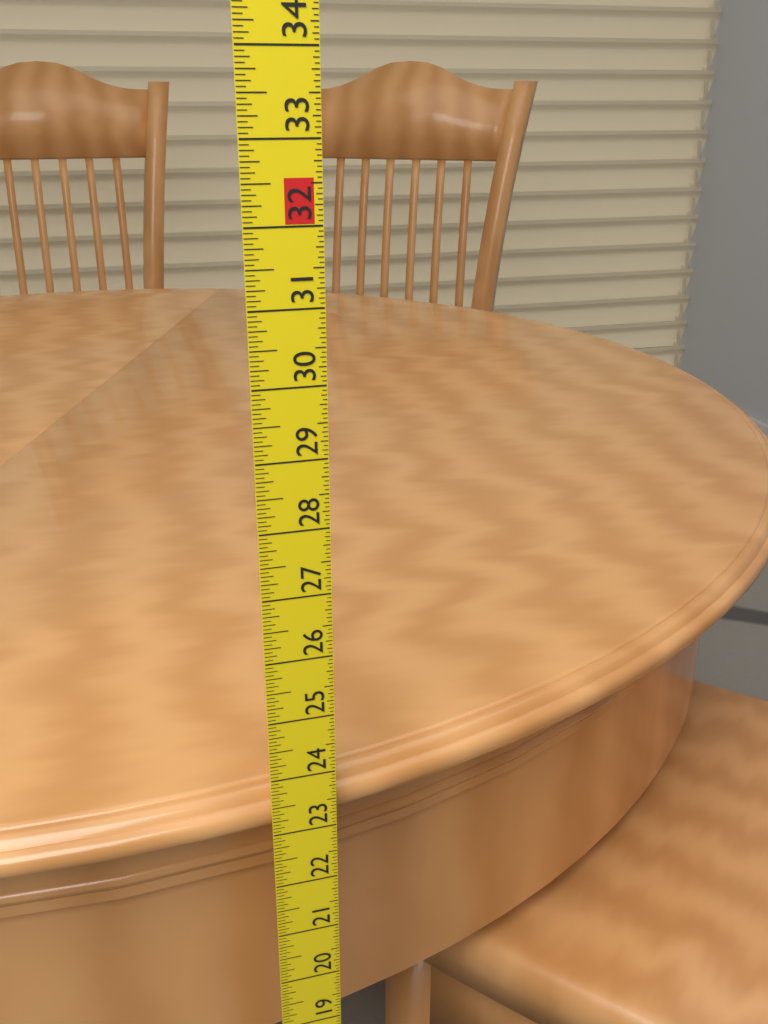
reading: 23.5625 in
